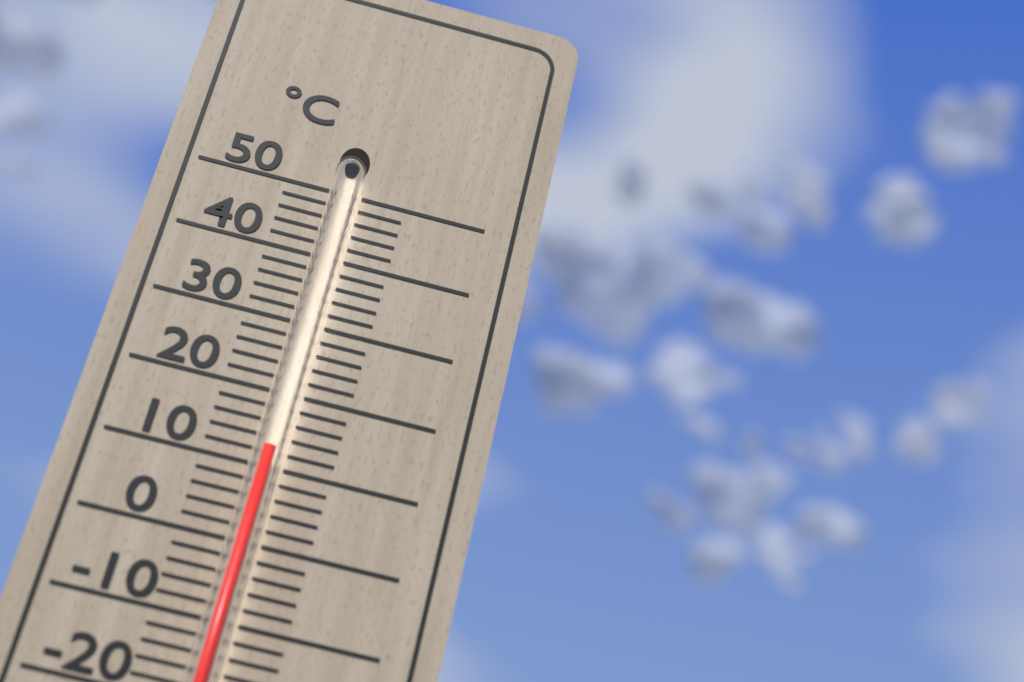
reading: 12 °C
